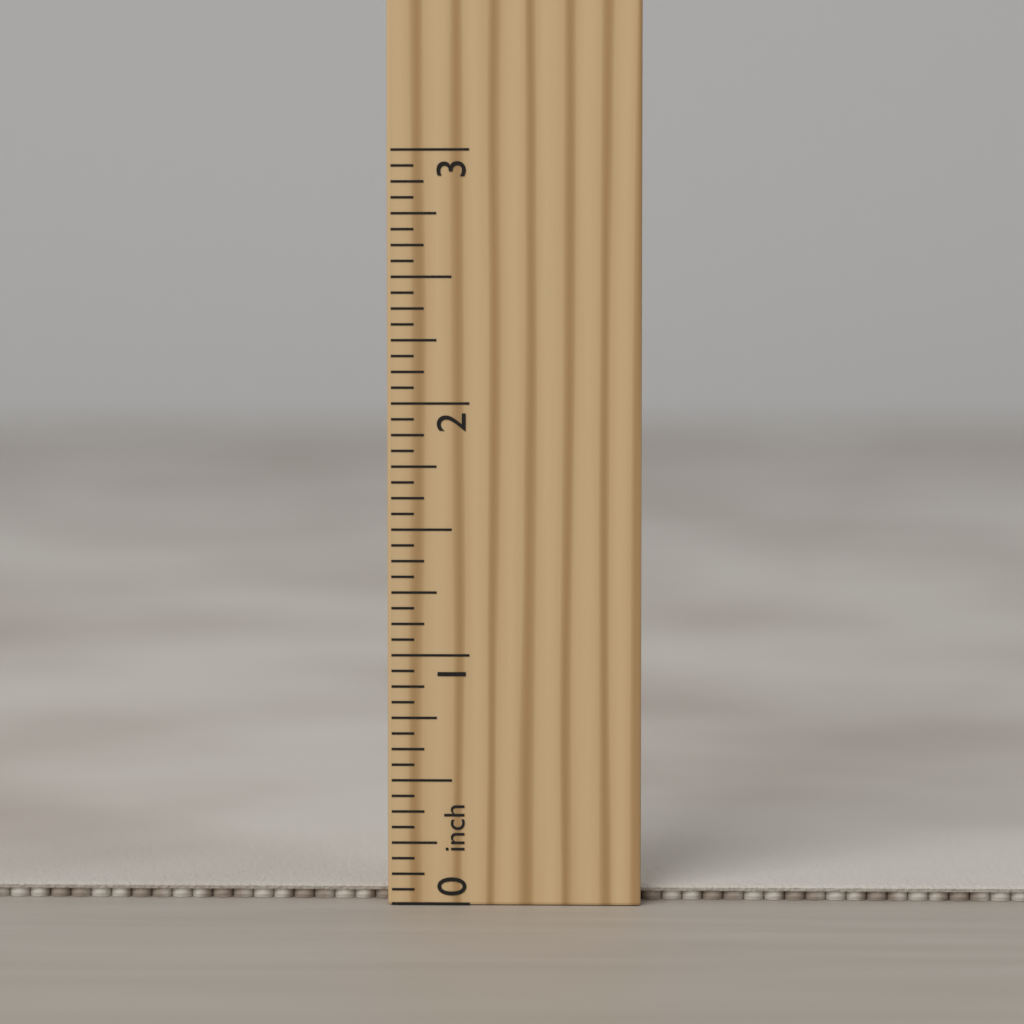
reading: 0.0625 inch
